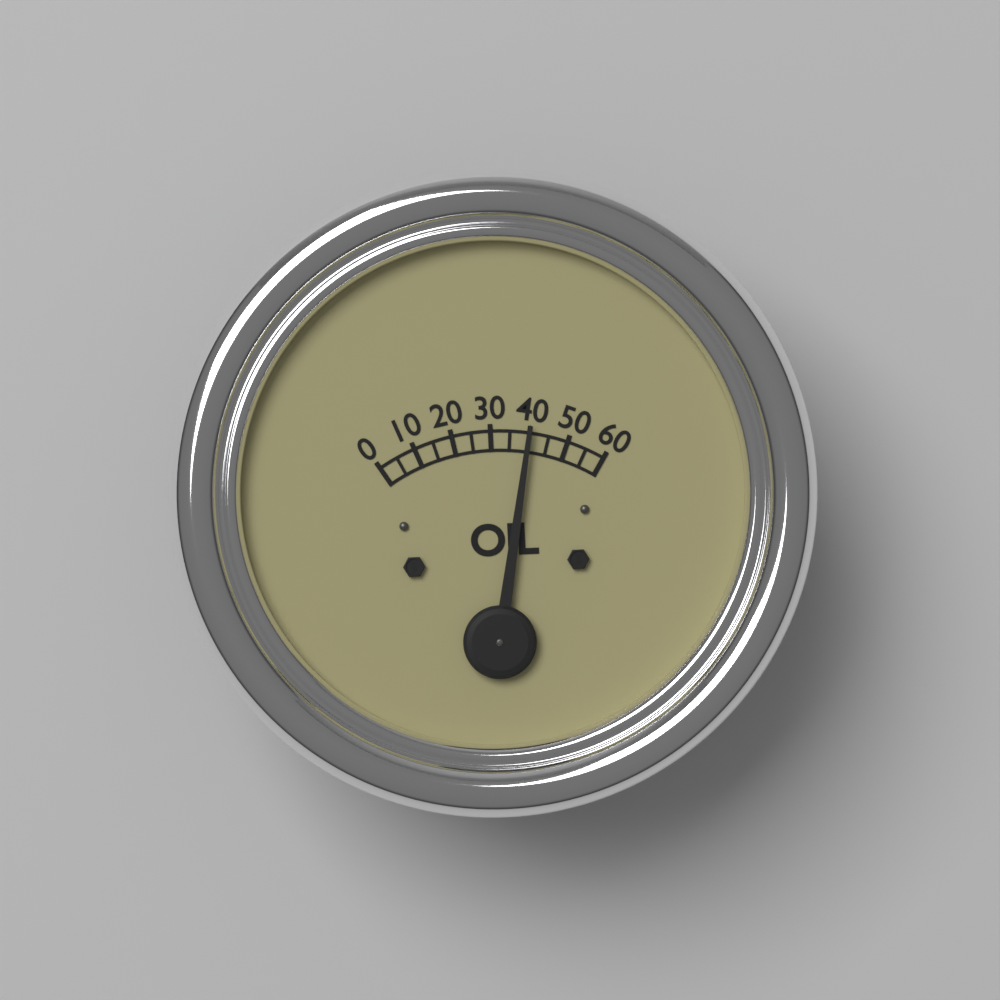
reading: 40 (no unit)
